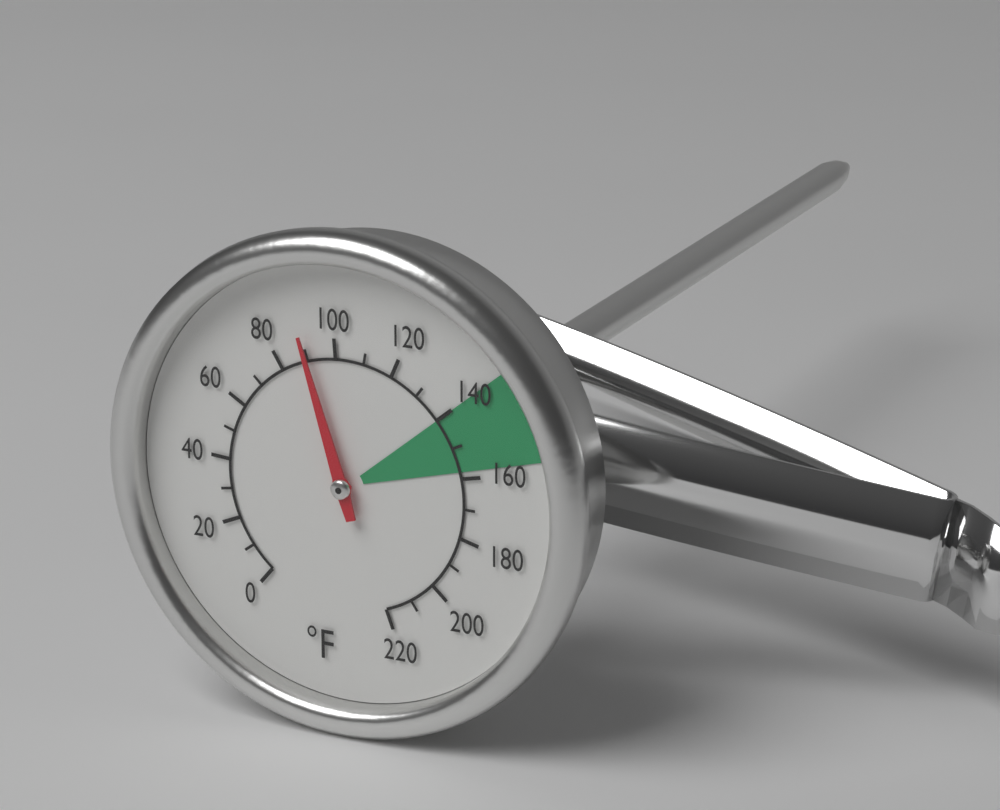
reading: 90 °F
